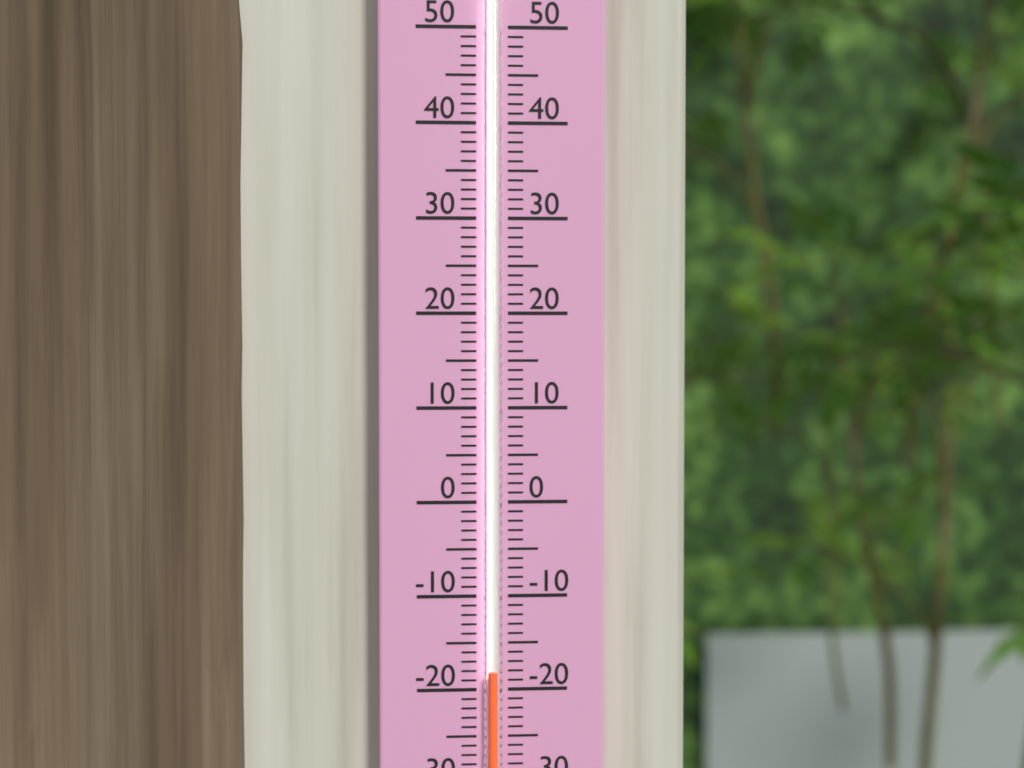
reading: -18 (no unit)
